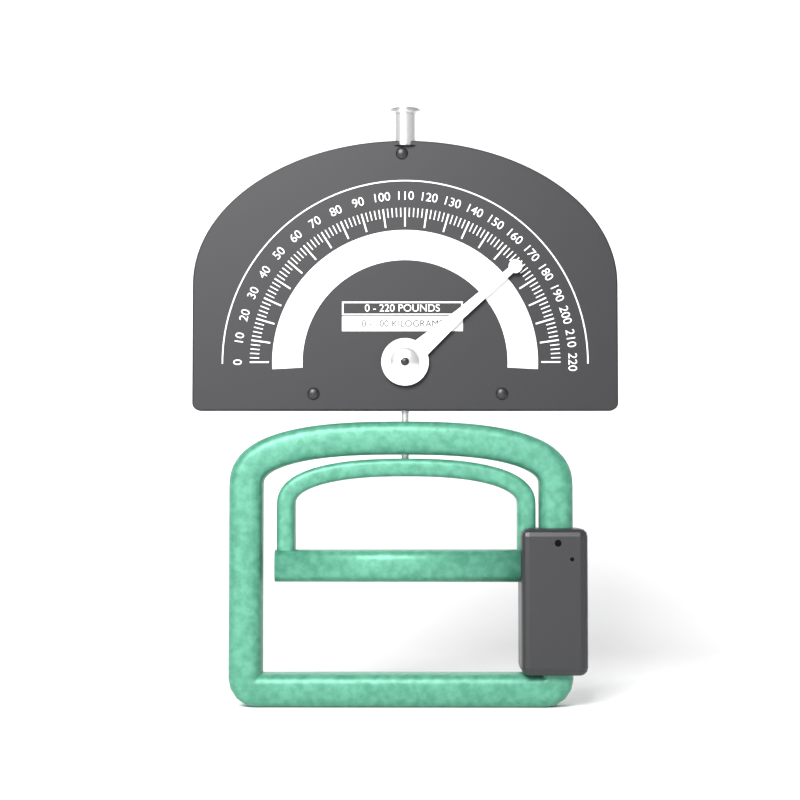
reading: 170 lb
